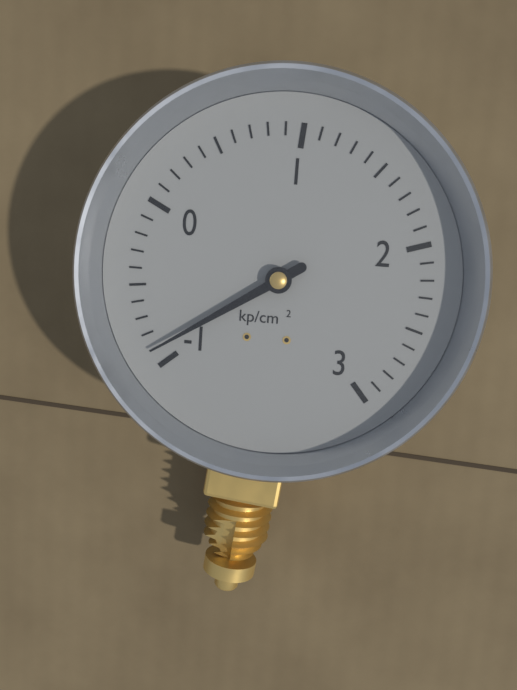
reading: -0.9 kp/cm²
